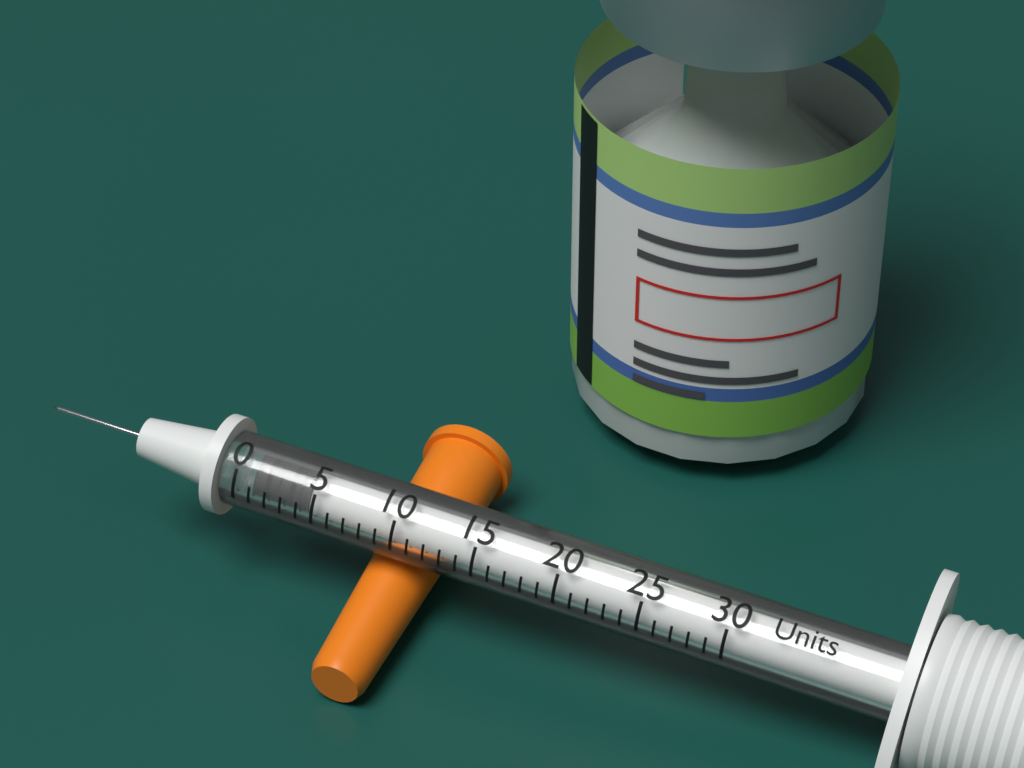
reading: 1 units
